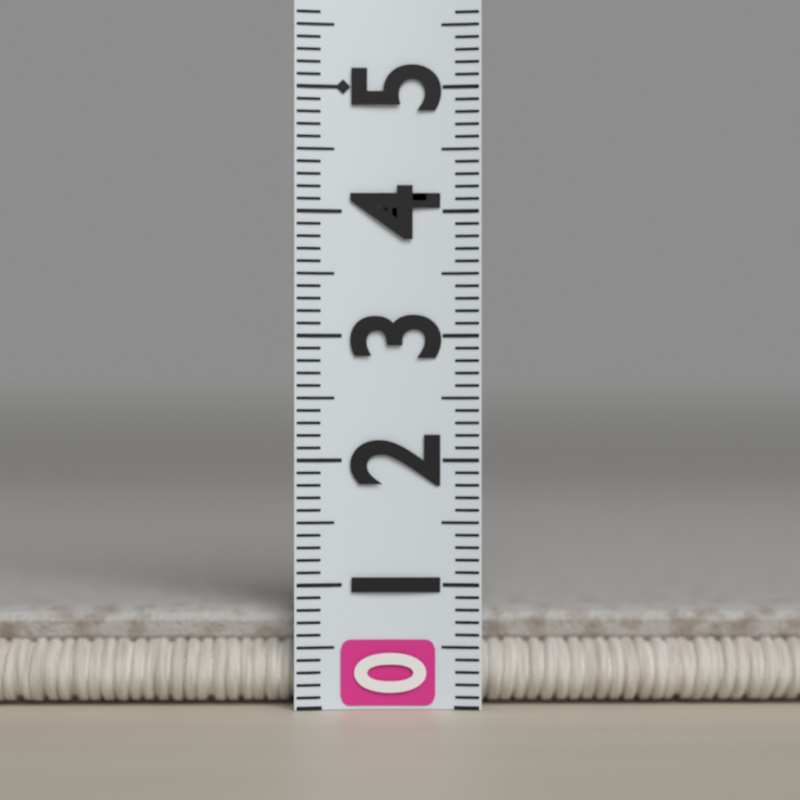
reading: 0.8 (no unit)
